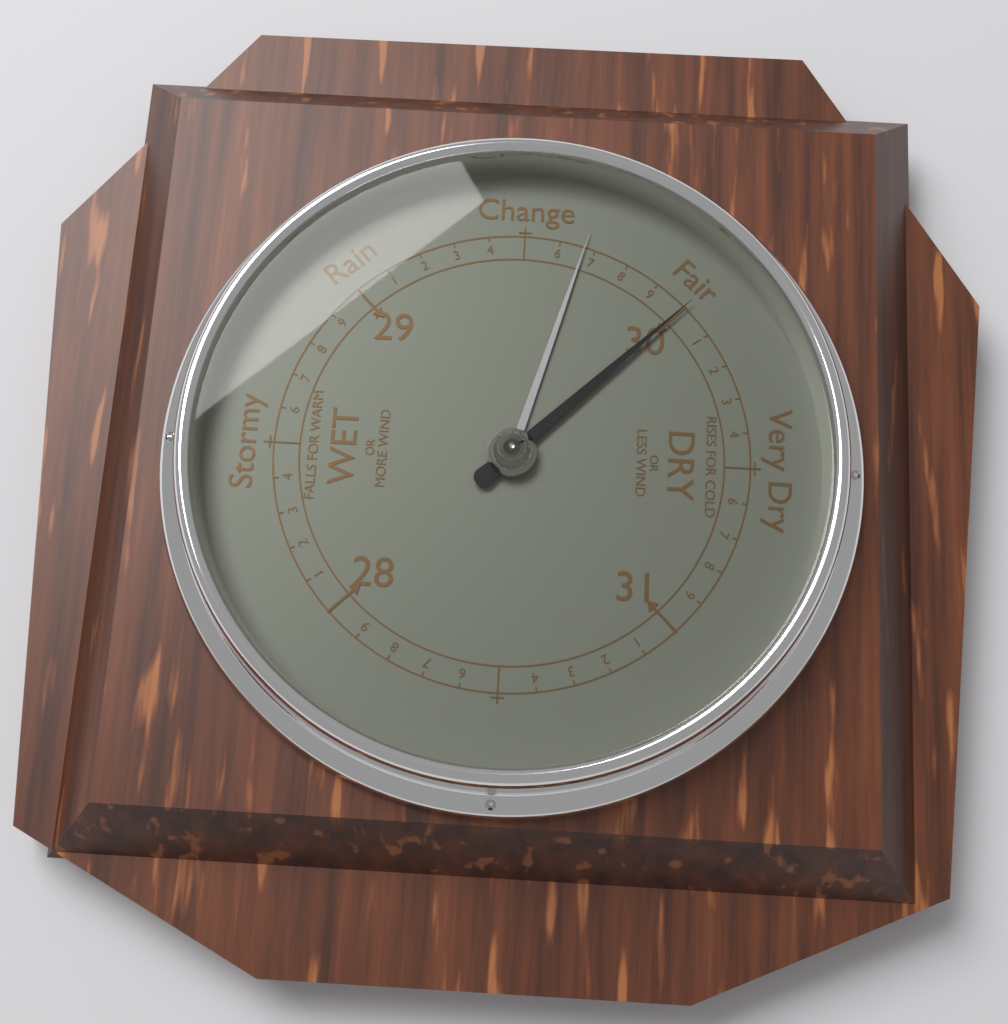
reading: 30.0 inHg
